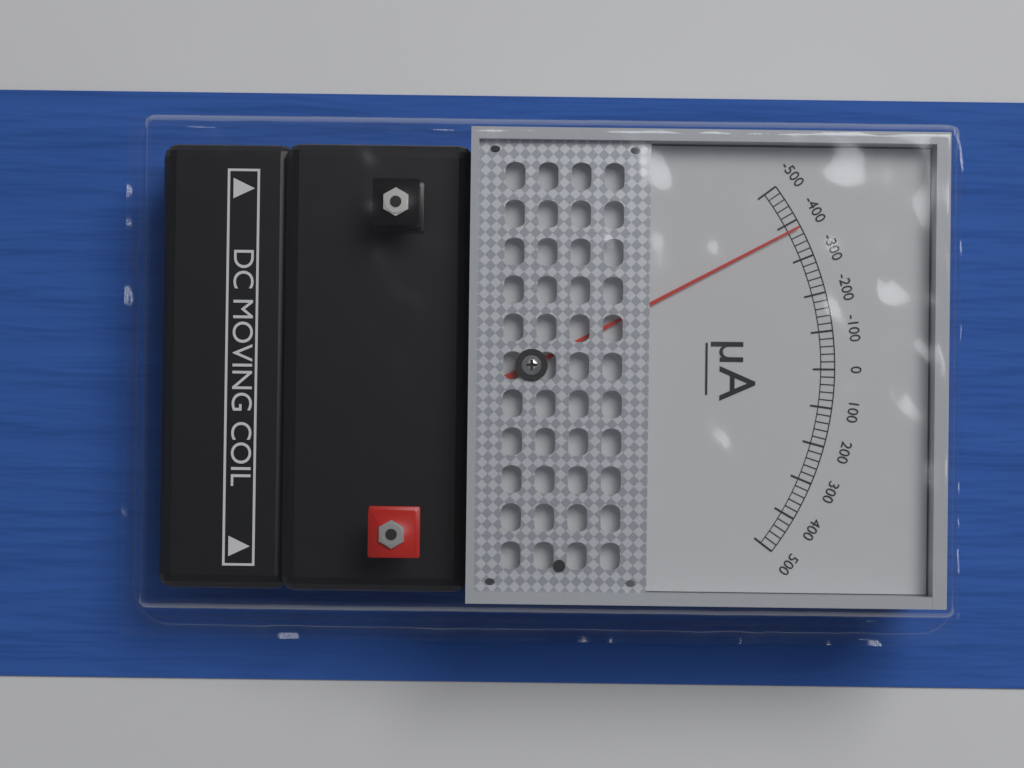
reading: -380 µA
